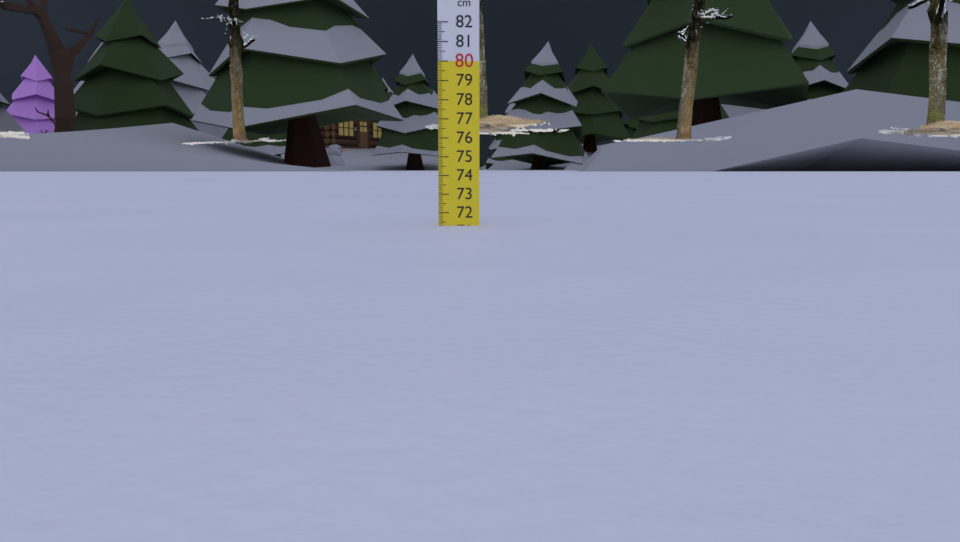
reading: 71.3 cm
